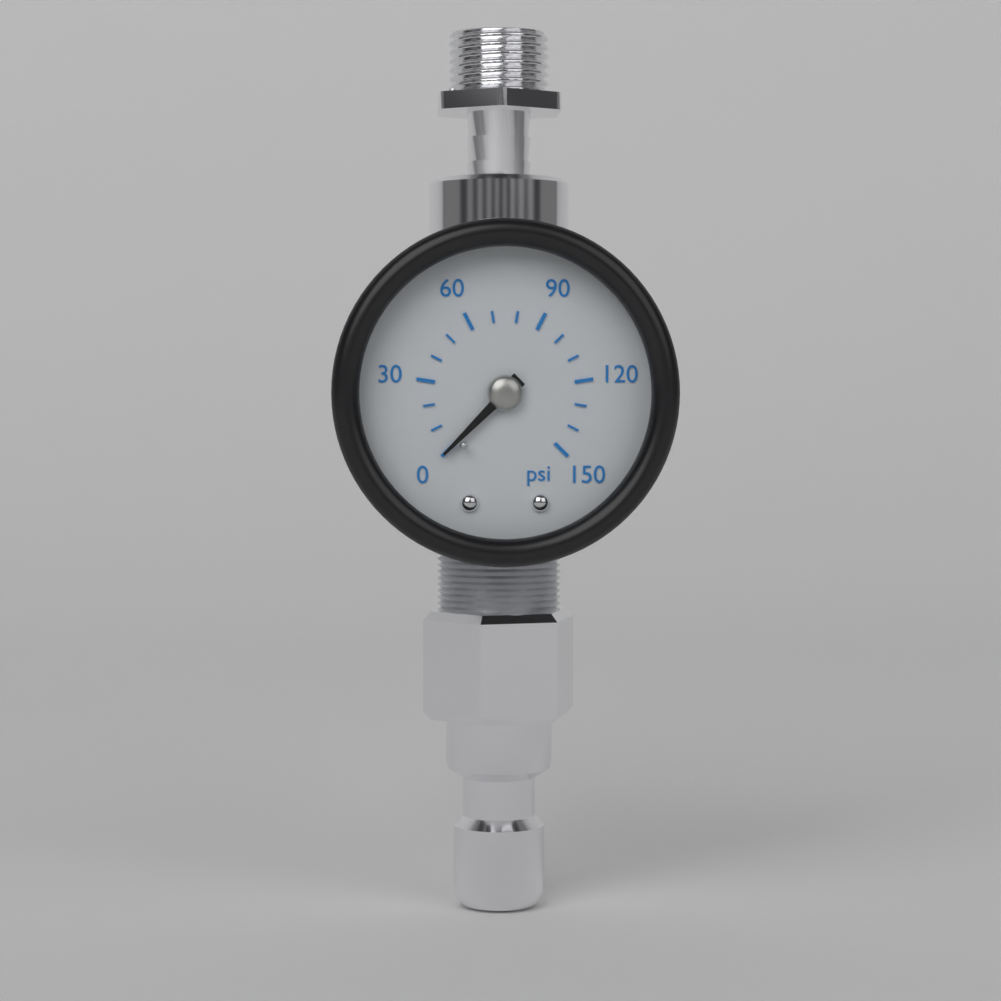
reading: 0 psi
